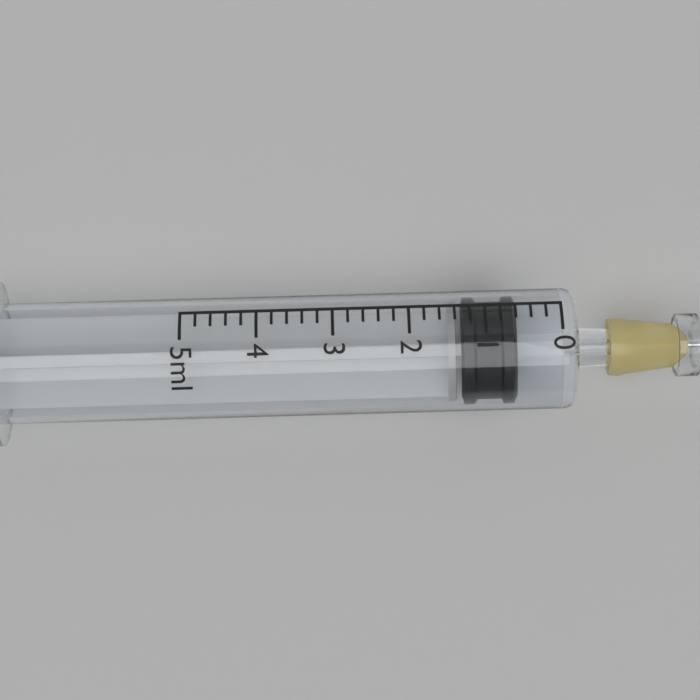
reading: 0.6 ml
